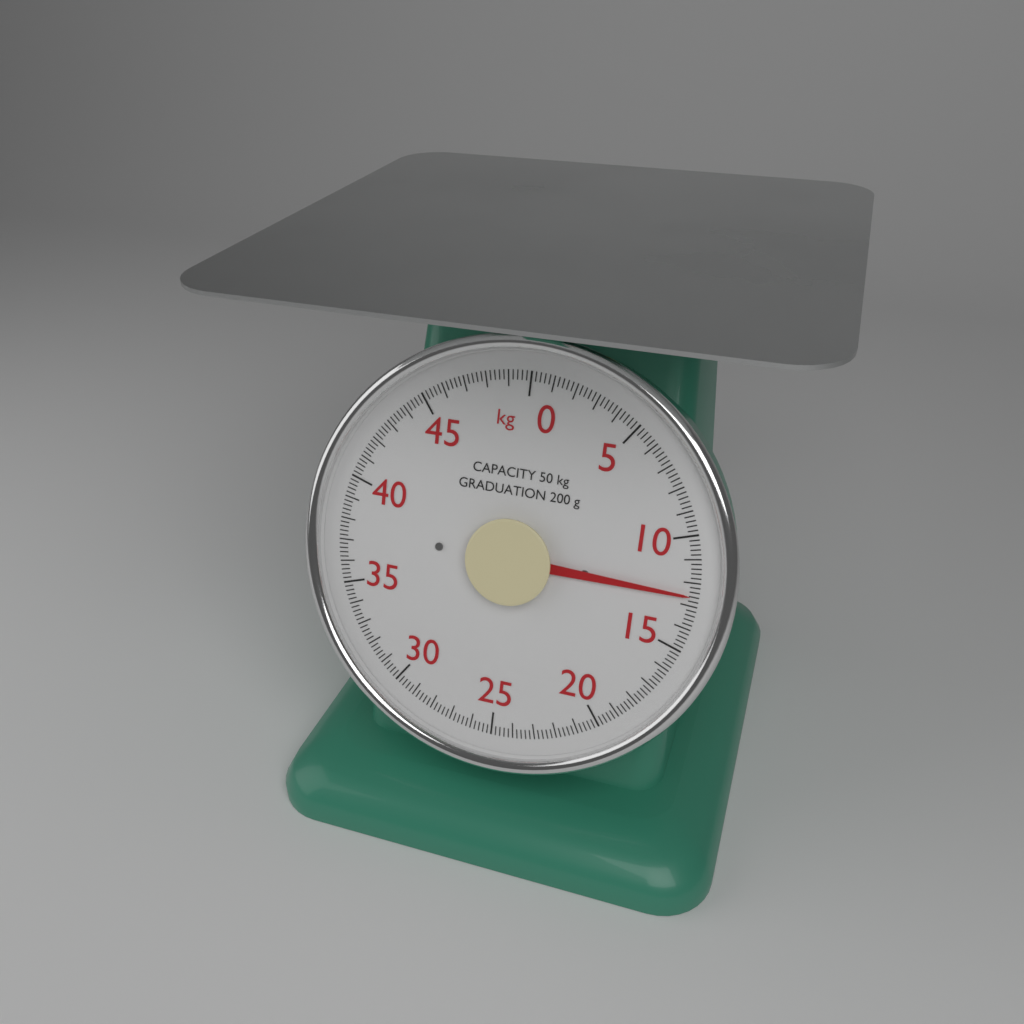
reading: 12.6 kg
